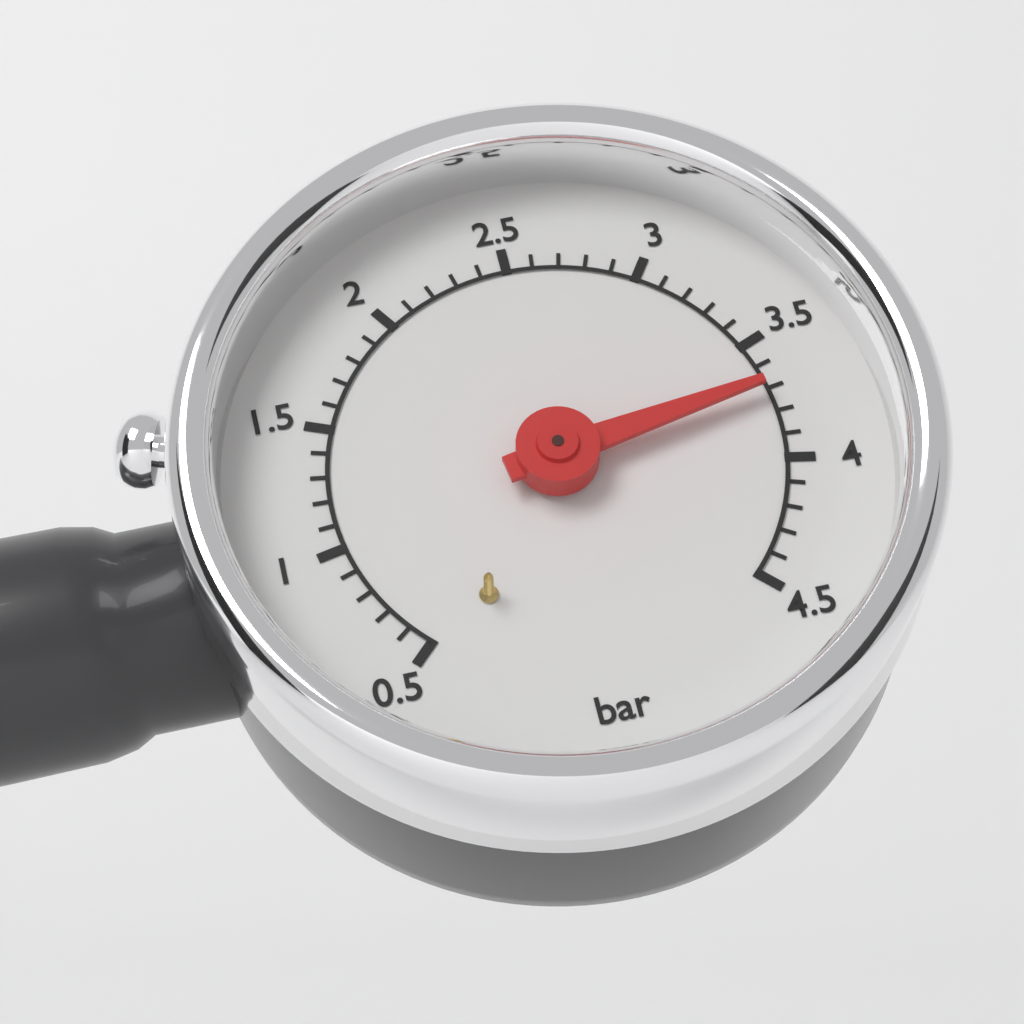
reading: 3.7 bar
